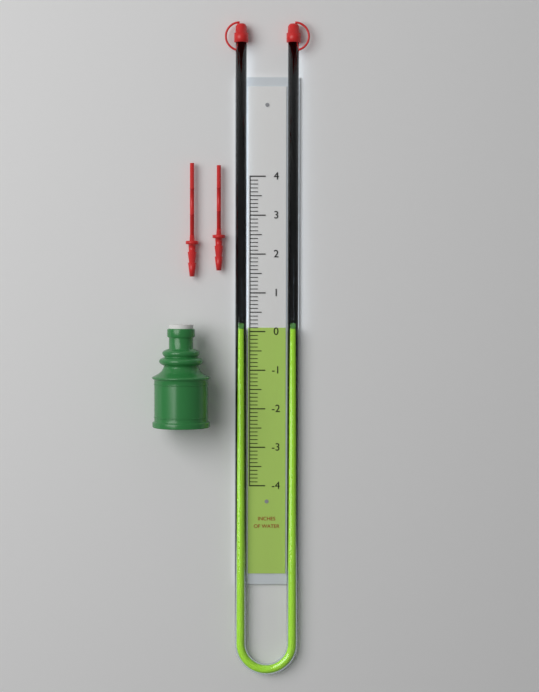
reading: 0.1 in
